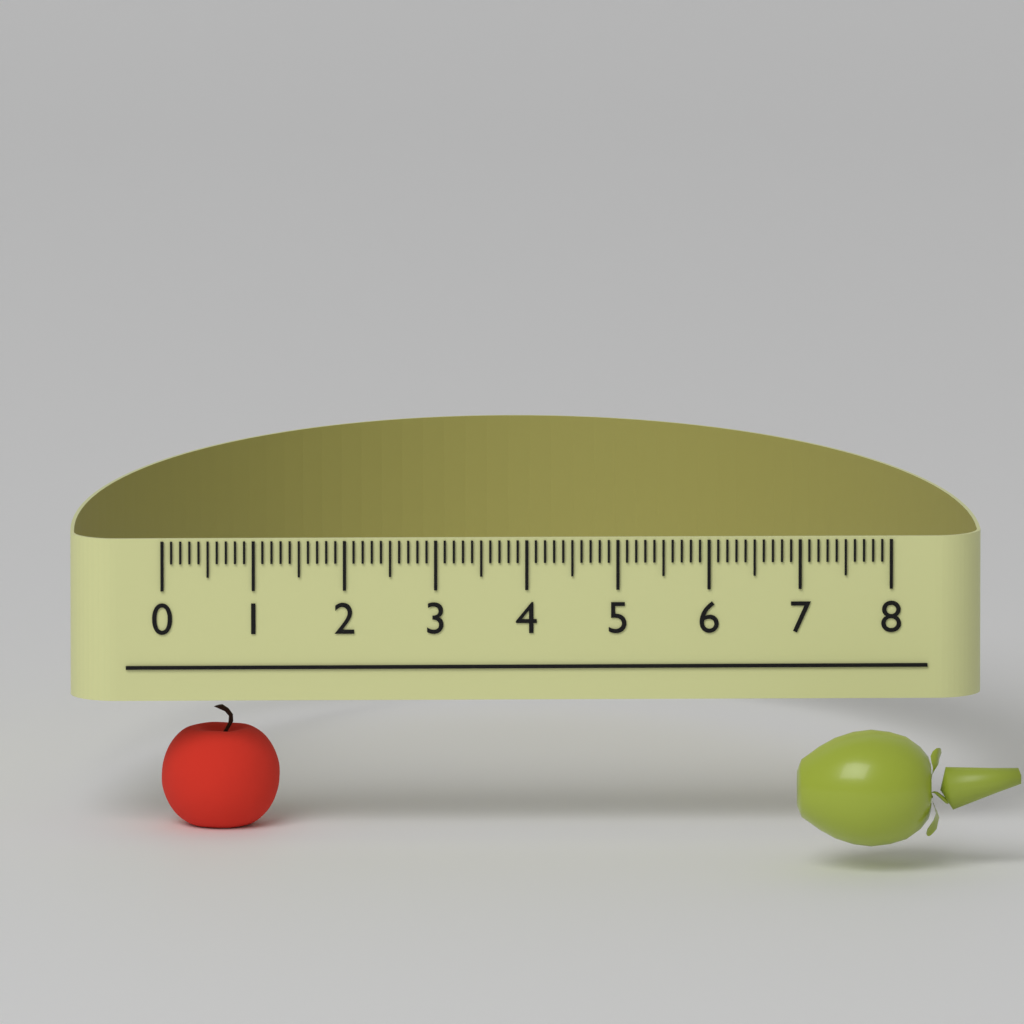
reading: 1.3 (no unit)
